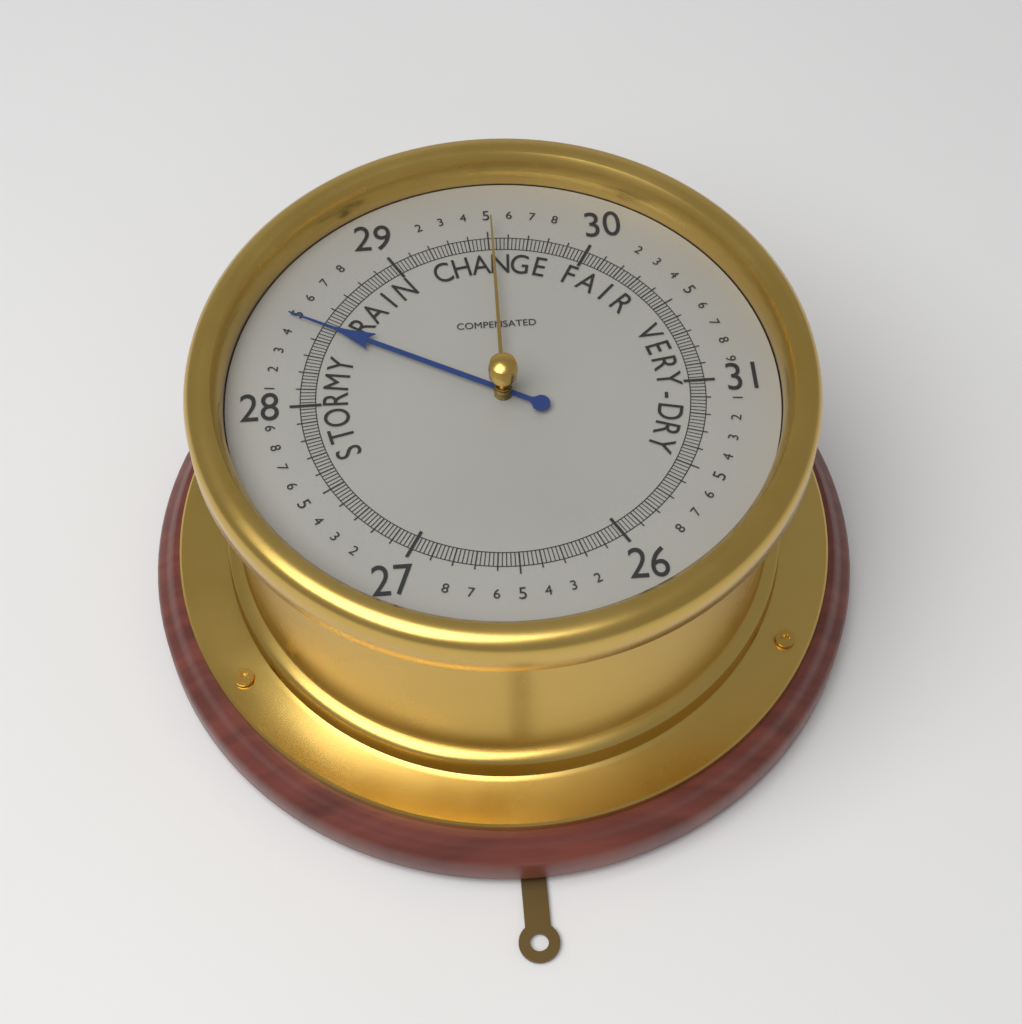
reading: 28.48 (no unit)
